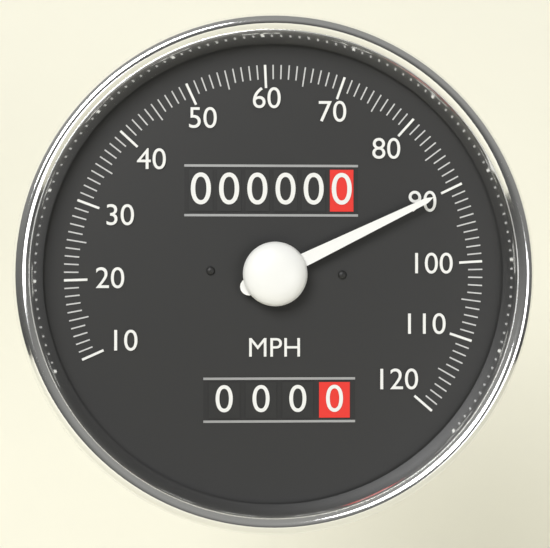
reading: 90 MPH
